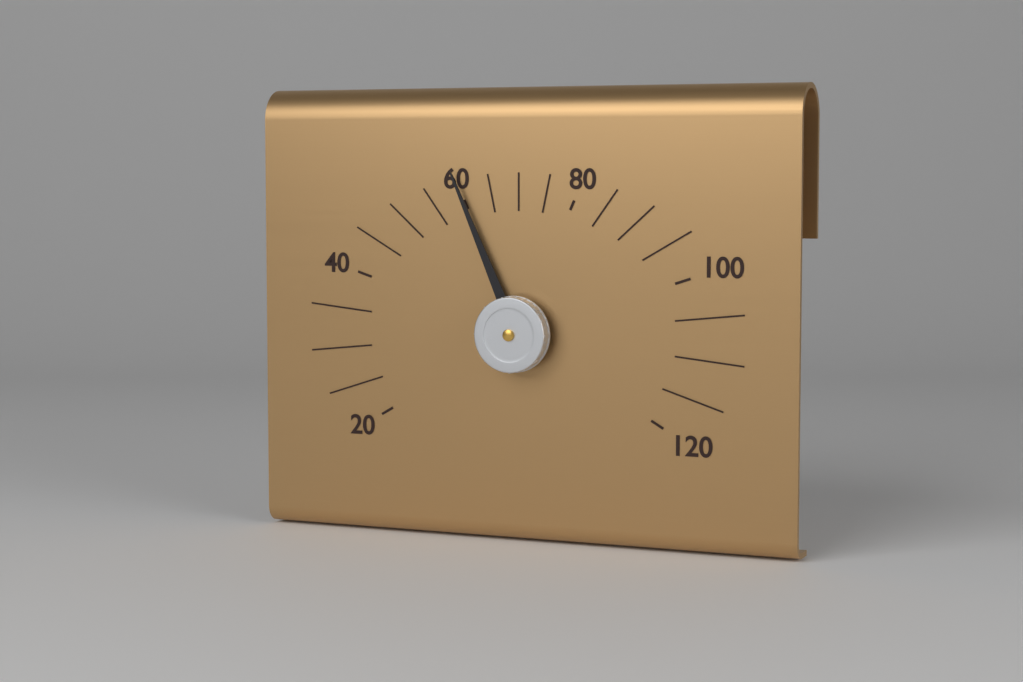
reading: 60 (no unit)
